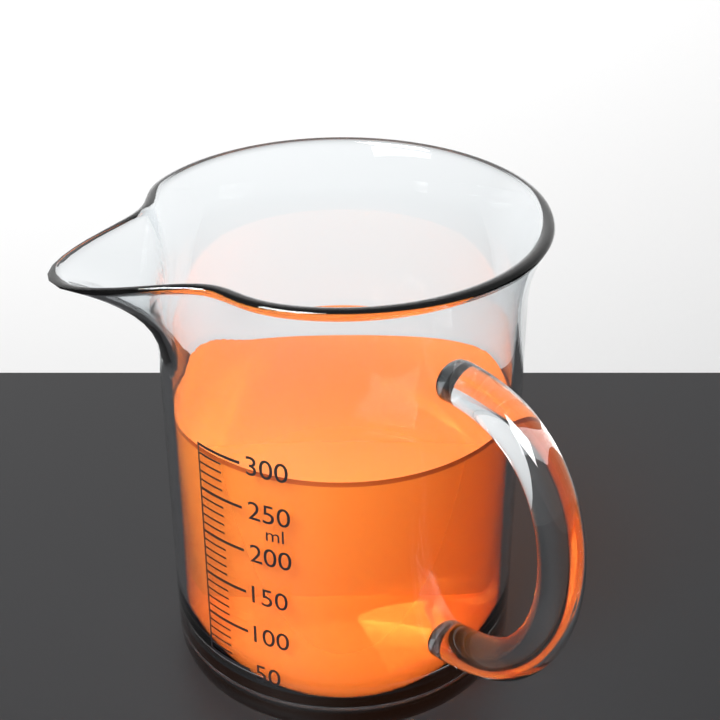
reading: 290 ml
